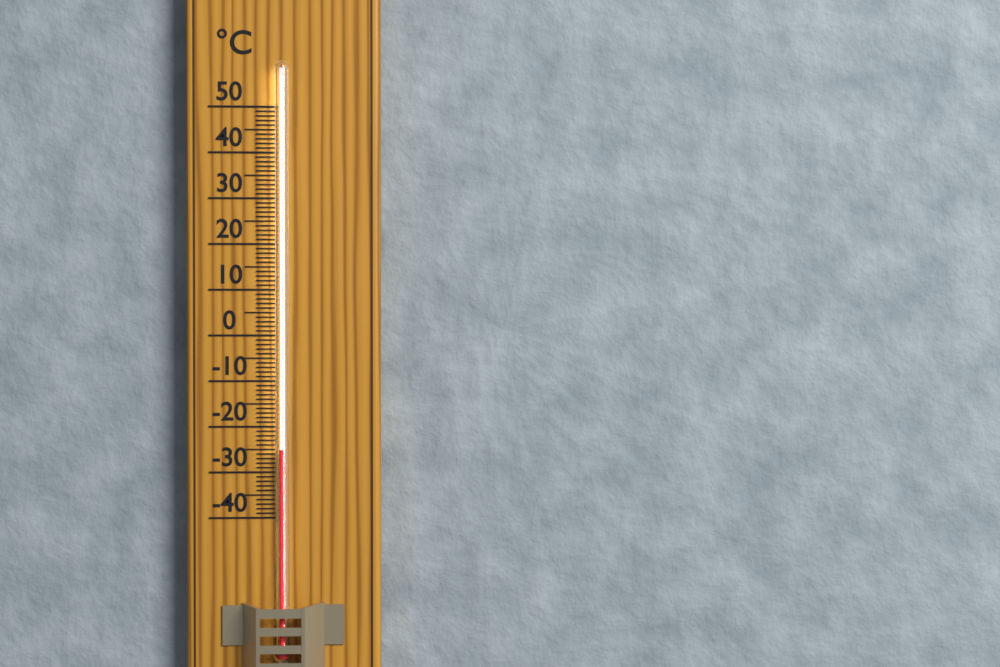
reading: -25 °C
